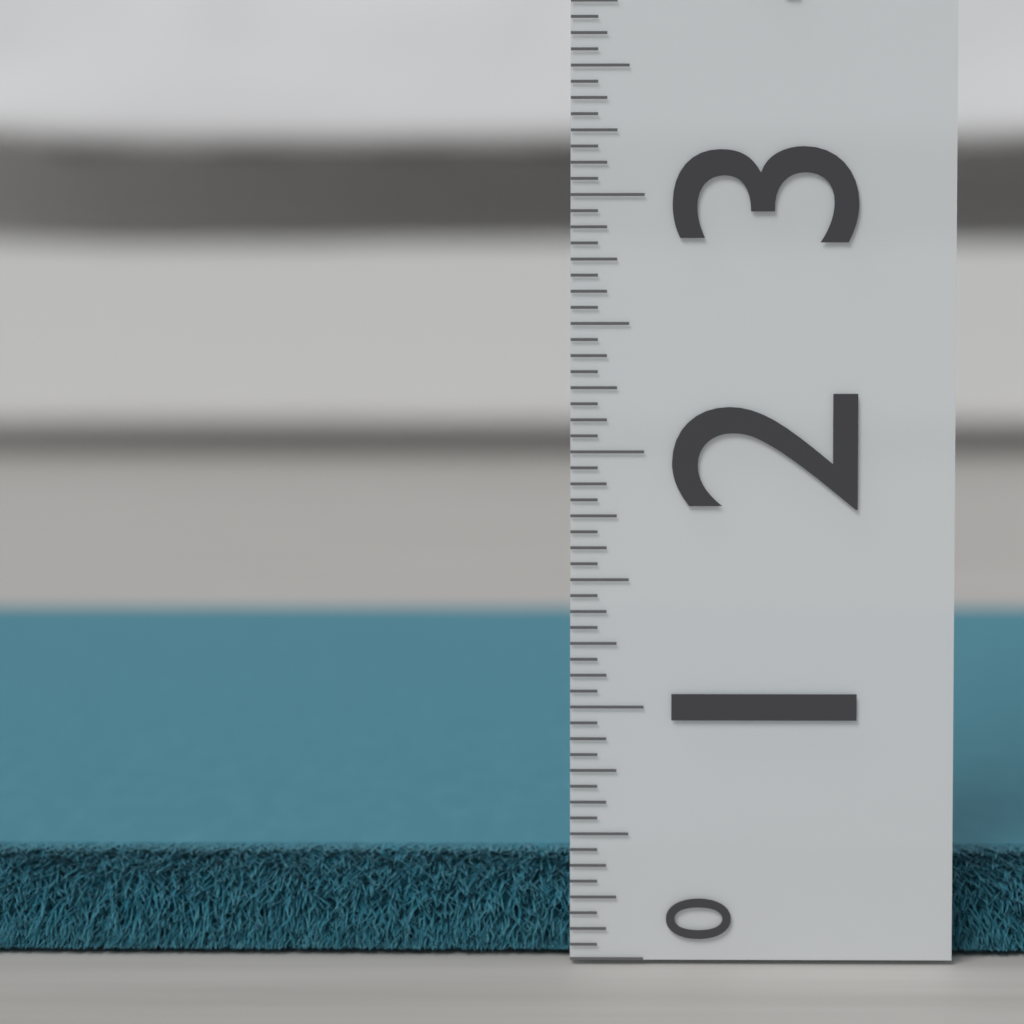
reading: 0.3750 (no unit)
